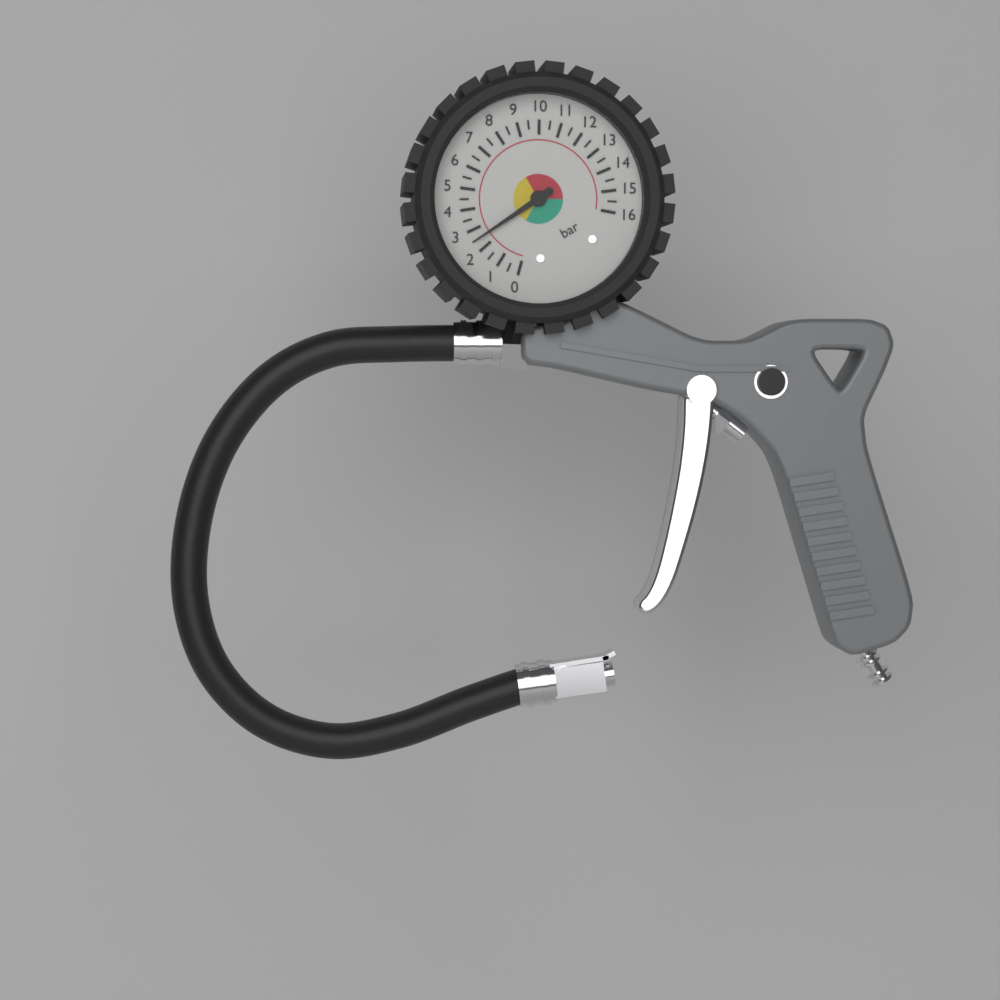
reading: 2.5 bar
